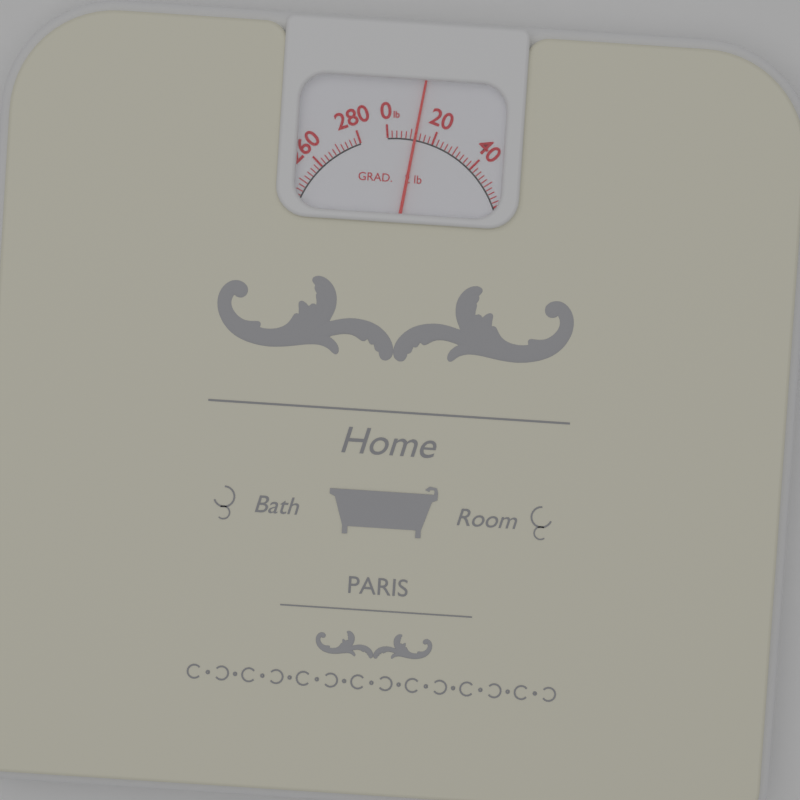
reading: 12 lb
